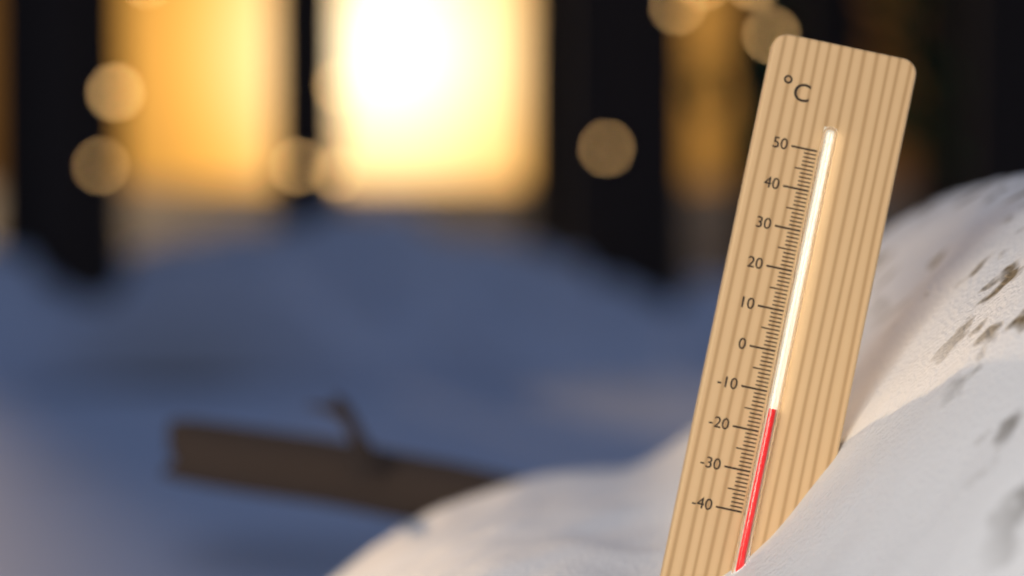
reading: -14 °C
